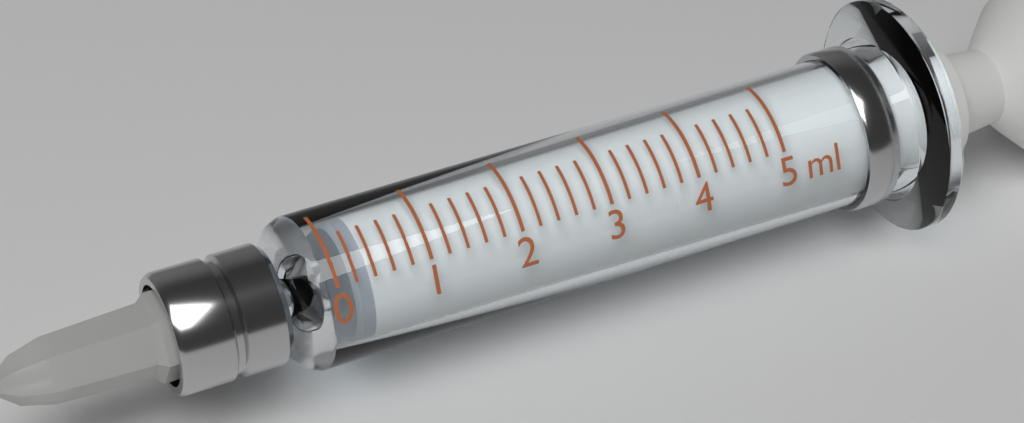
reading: 0.2 ml
